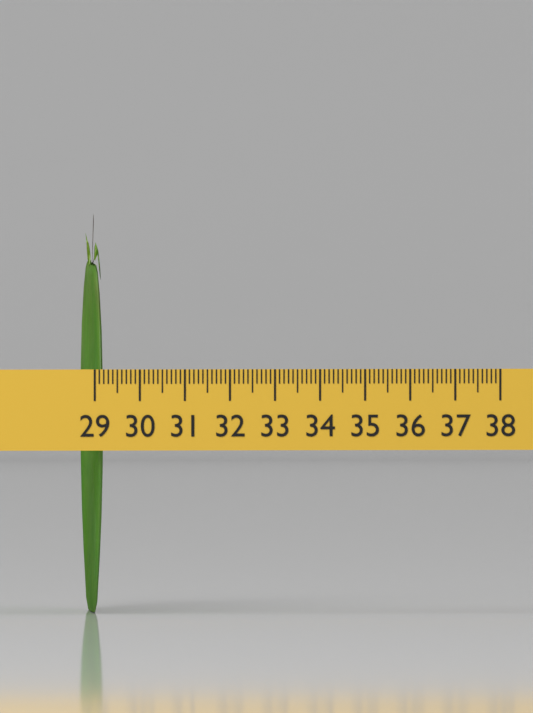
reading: 29.3 (no unit)
